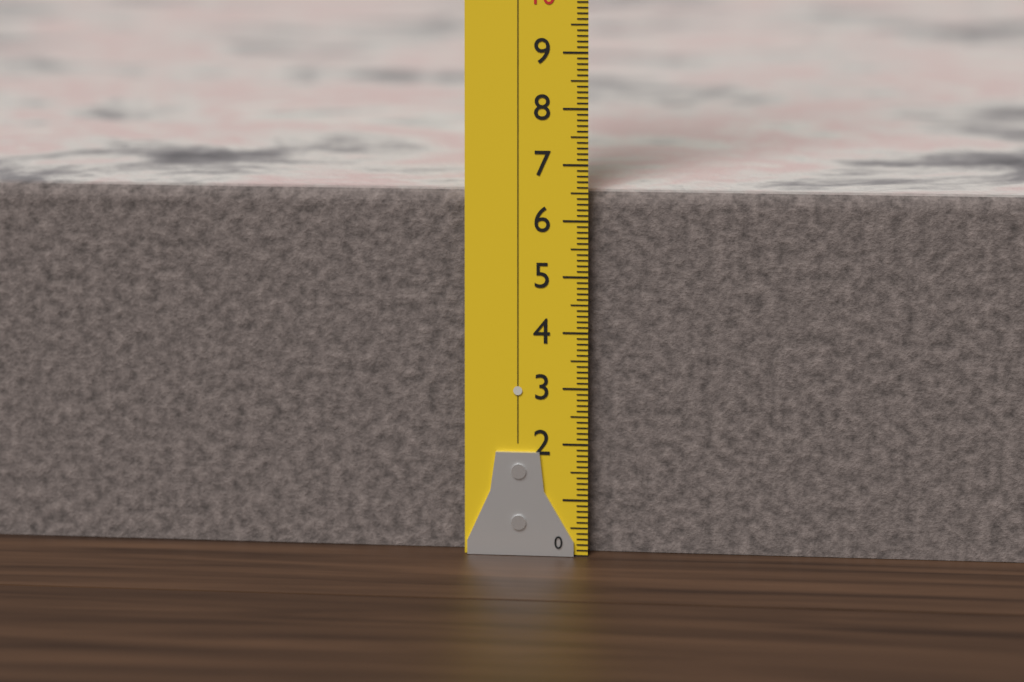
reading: 6.5 (no unit)
